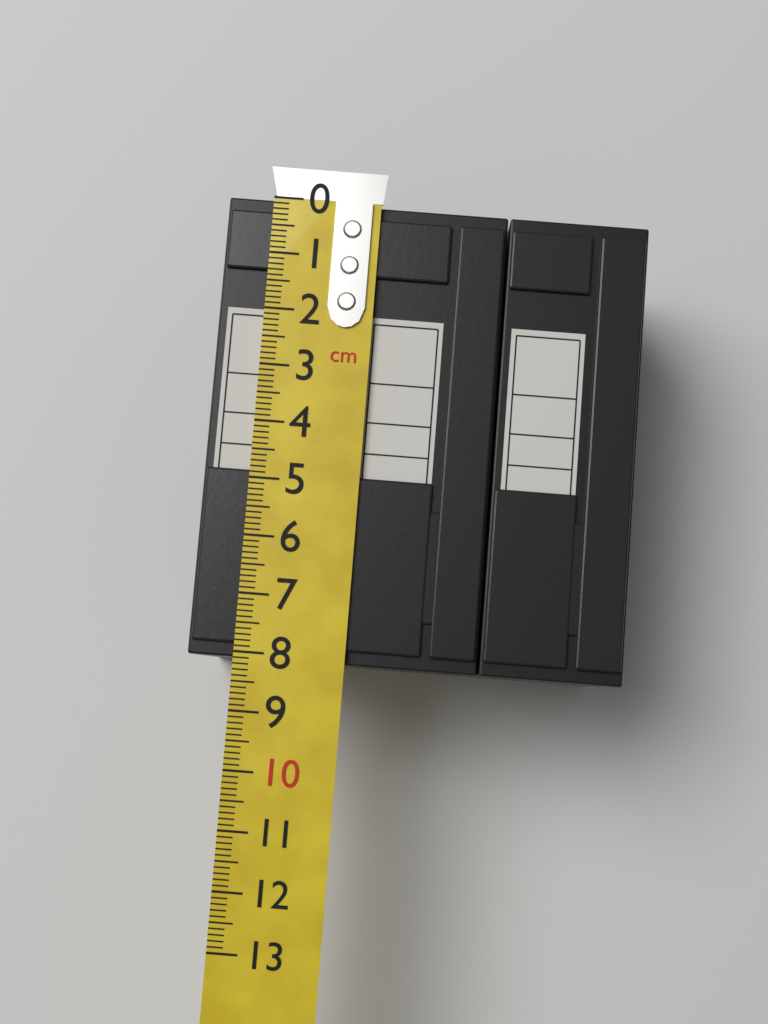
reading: 8.1 cm
